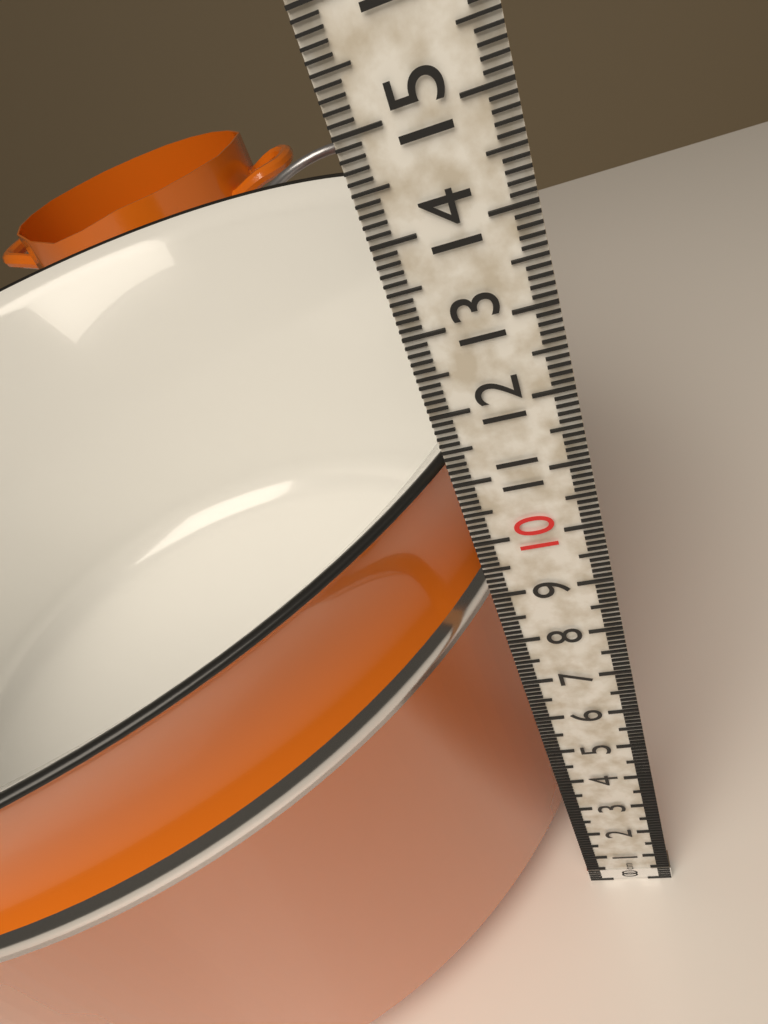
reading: 11.2 cm
